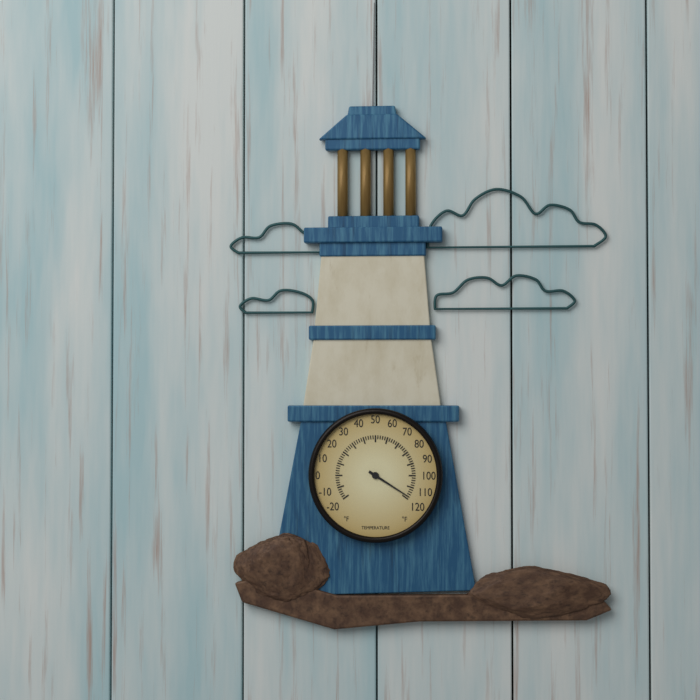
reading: 118 °F
